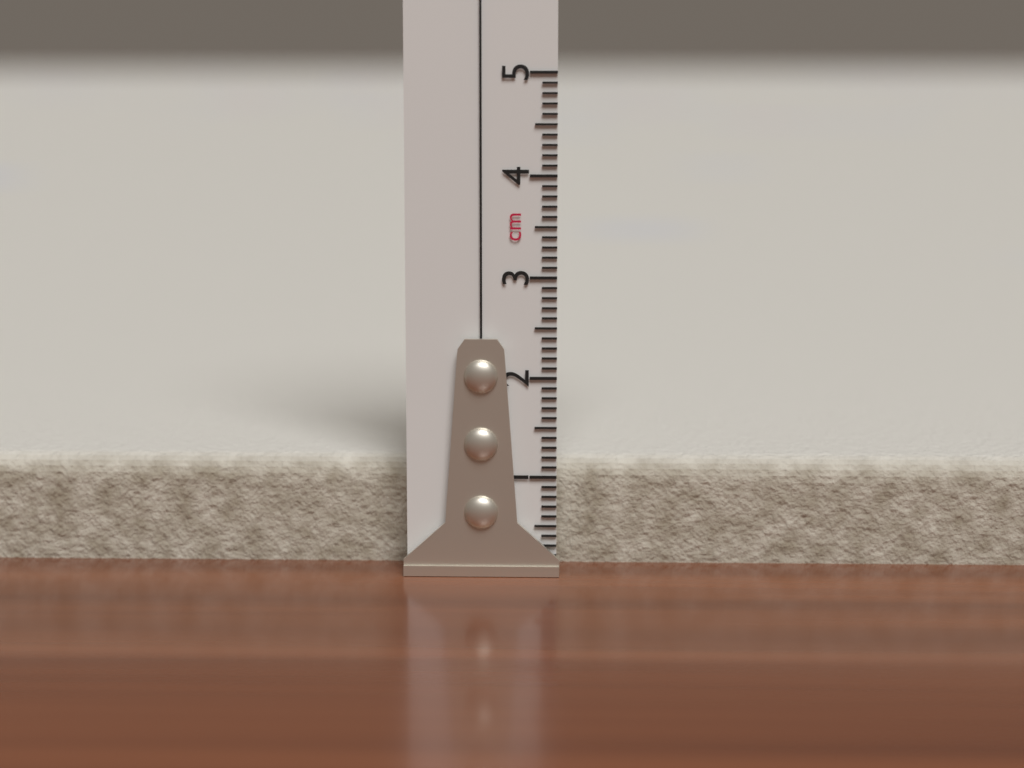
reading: 1.1 cm
